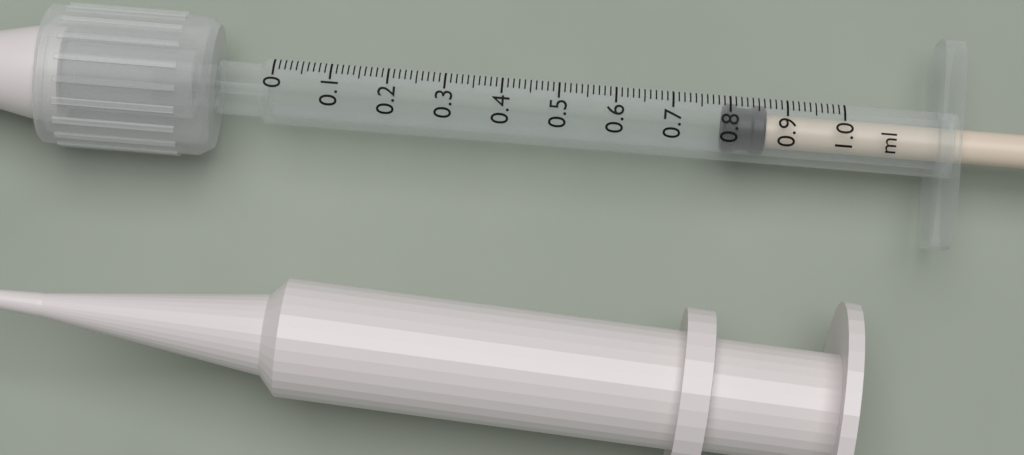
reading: 0.79 ml
